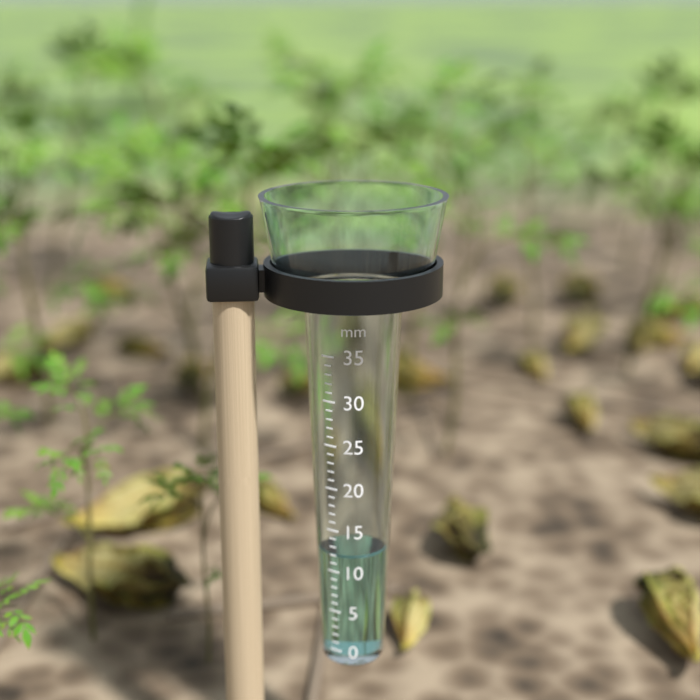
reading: 12 mm
